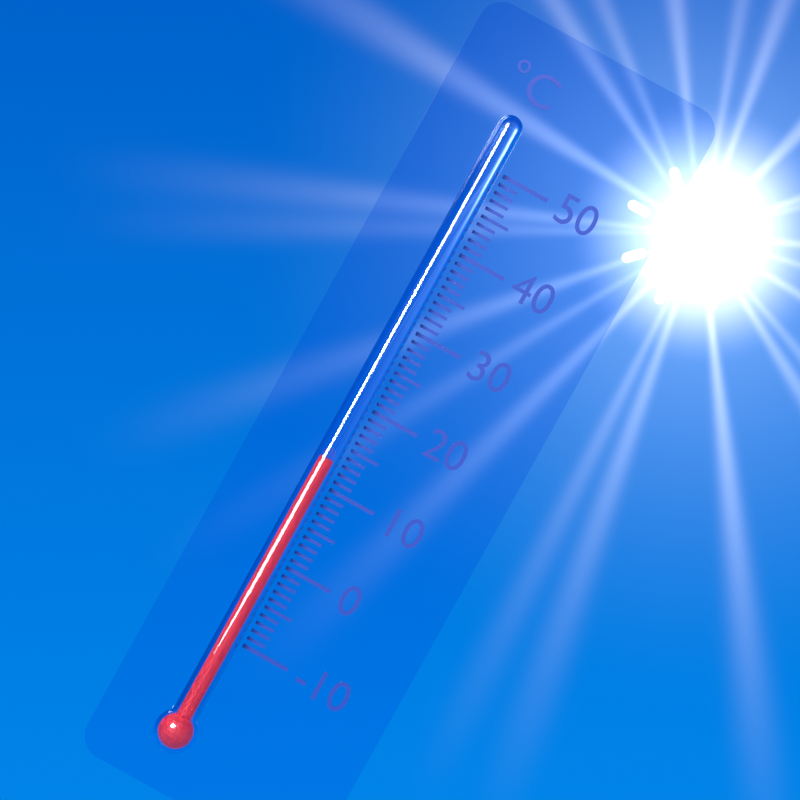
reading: 13 °C
